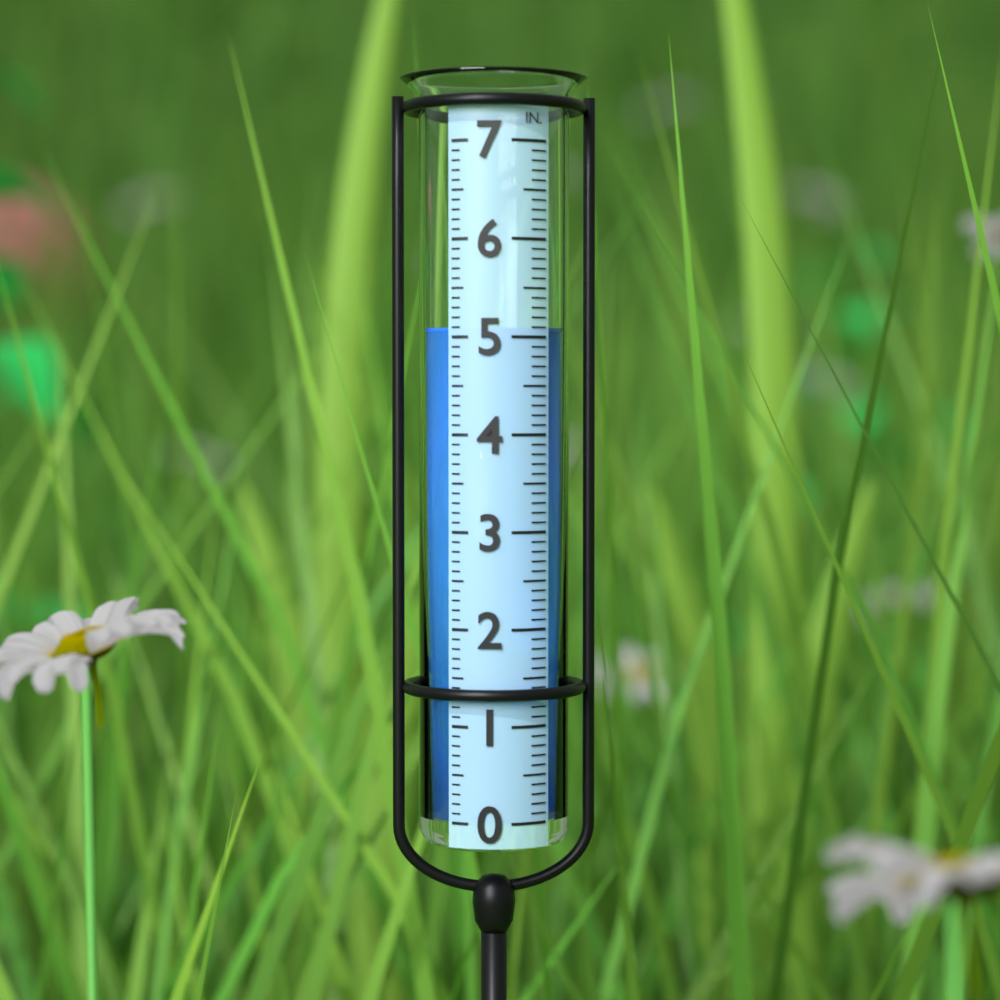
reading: 5.1 in
